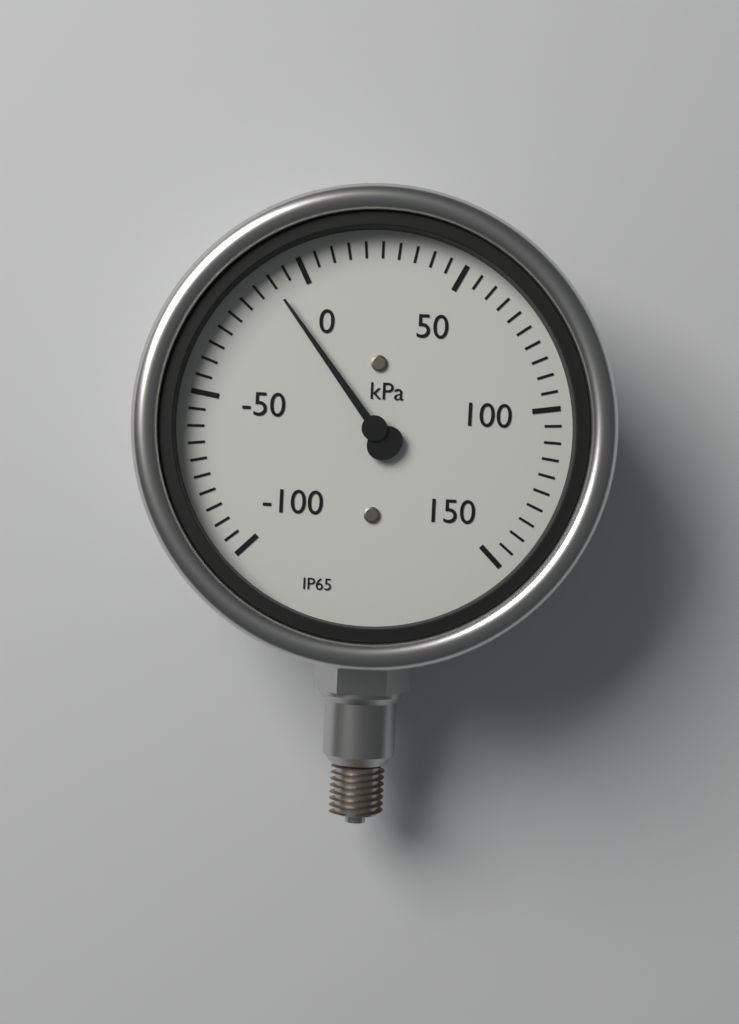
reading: -10 kPa
